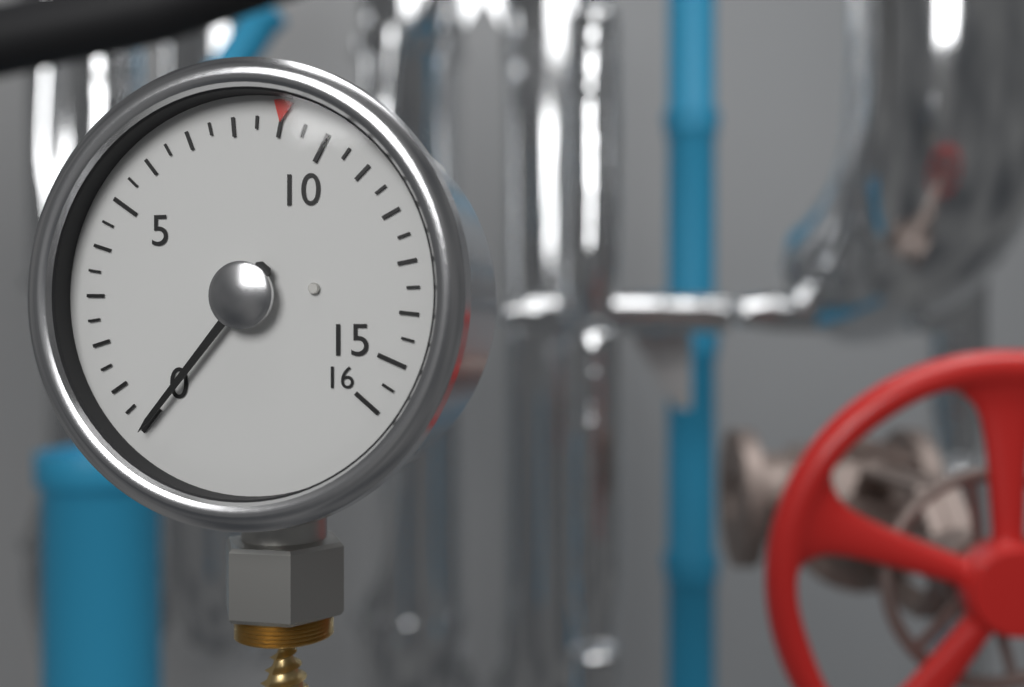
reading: 0.0 (no unit)
